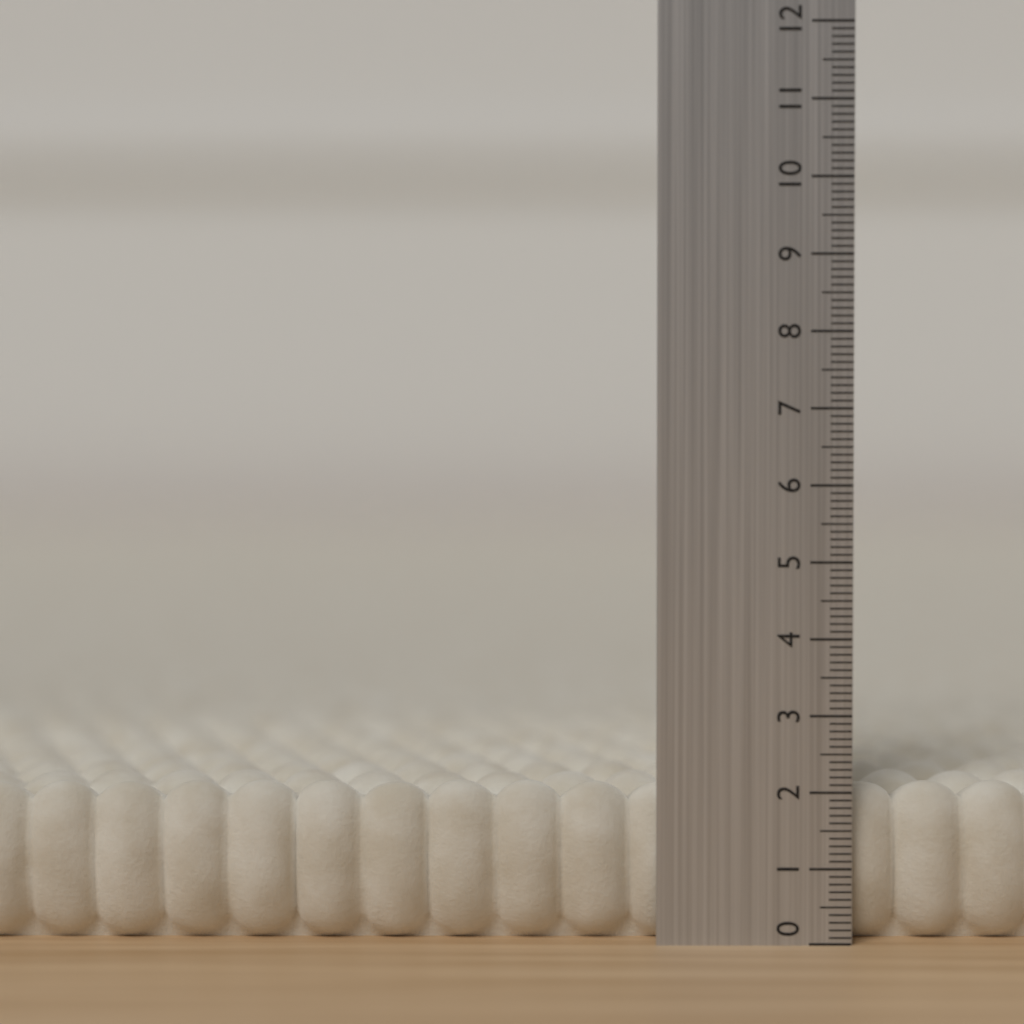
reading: 2.1 (no unit)
